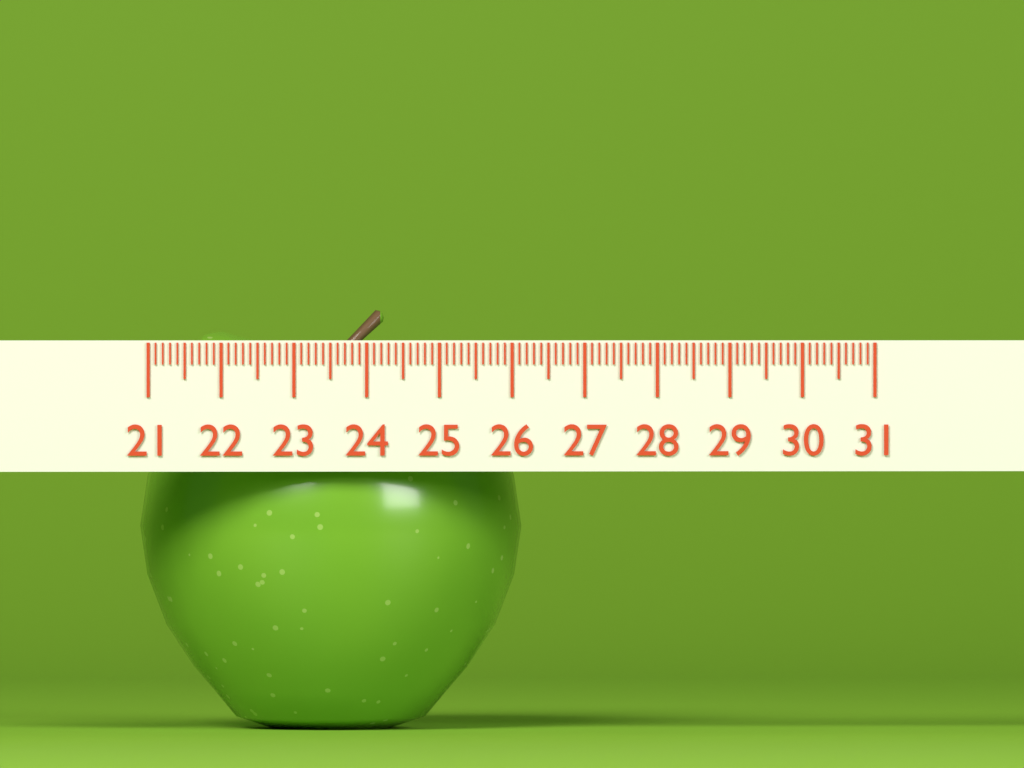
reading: 26.3 (no unit)
